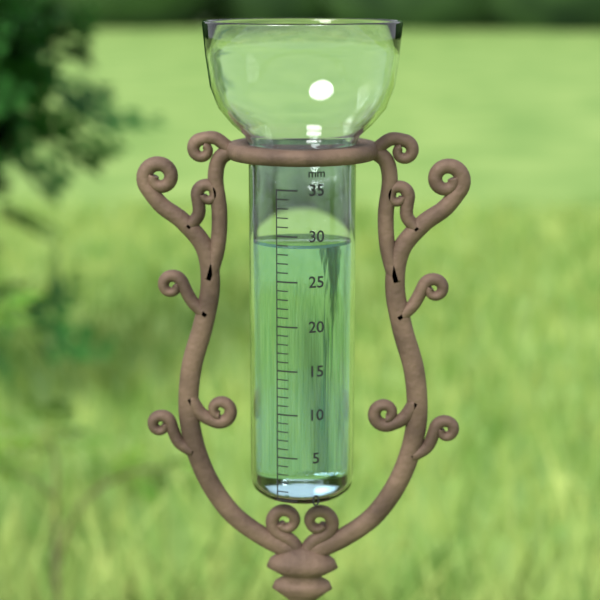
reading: 29 mm
